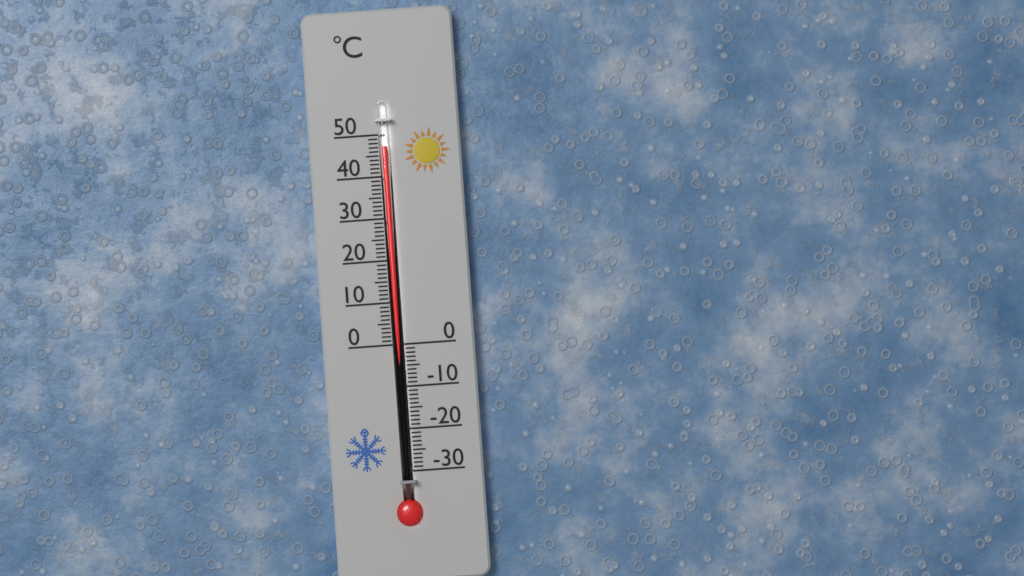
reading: 47 °C
